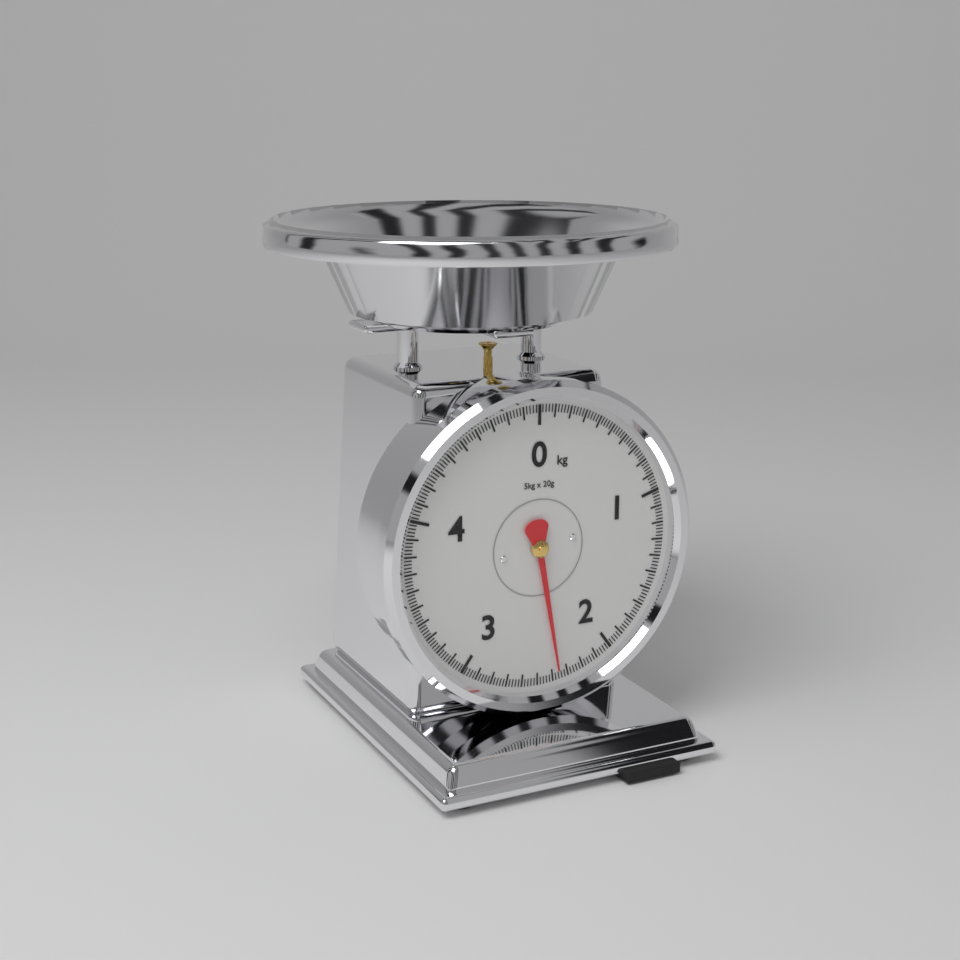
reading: 2.36 kg
